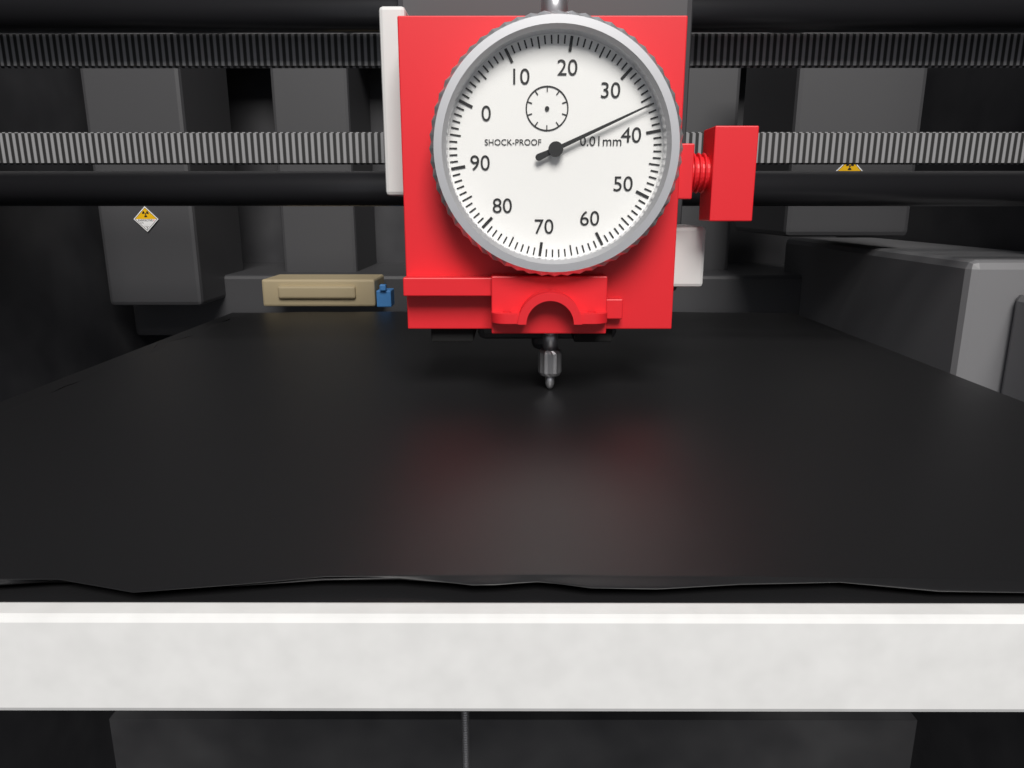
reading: 36 0.01mm
